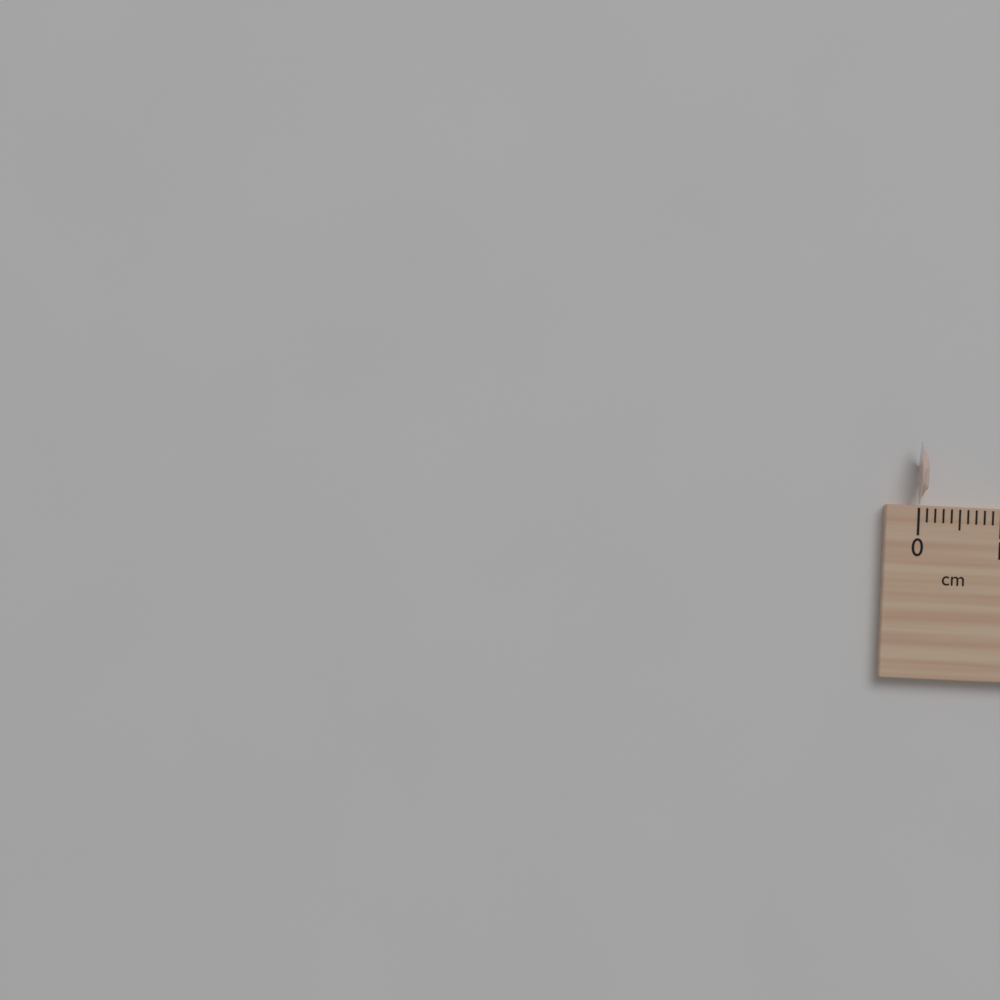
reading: 0.1 cm
